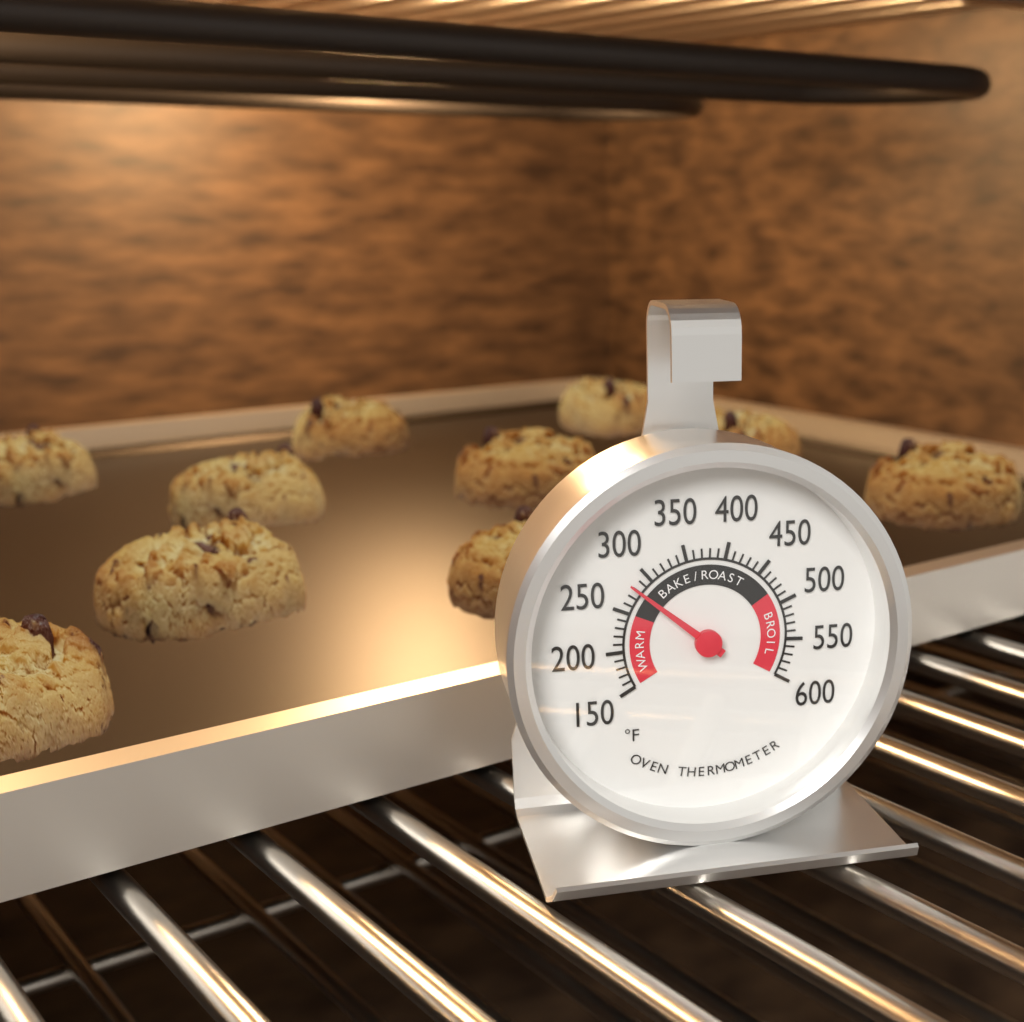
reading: 280 °F
